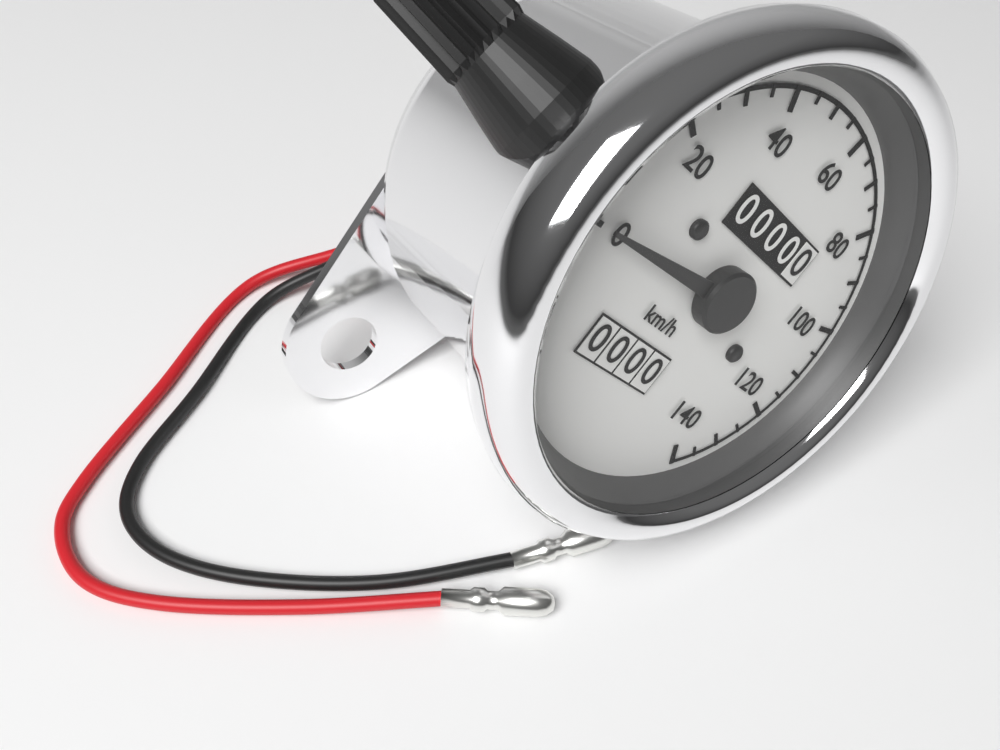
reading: 0 km/h
